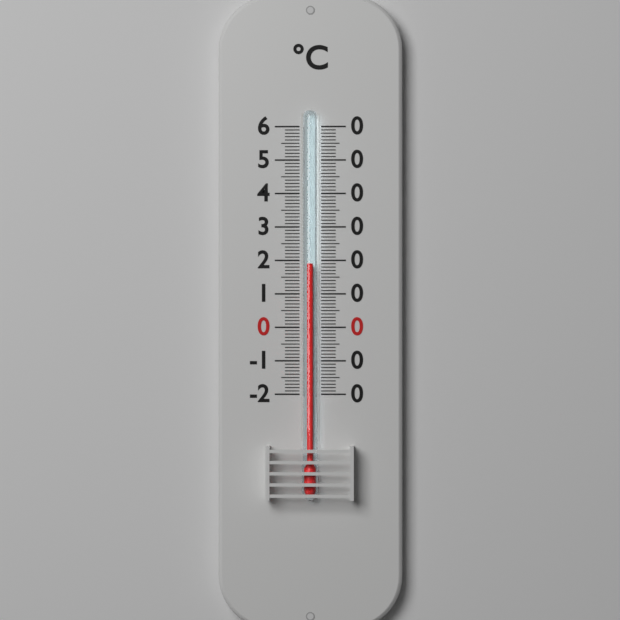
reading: 19 °C
